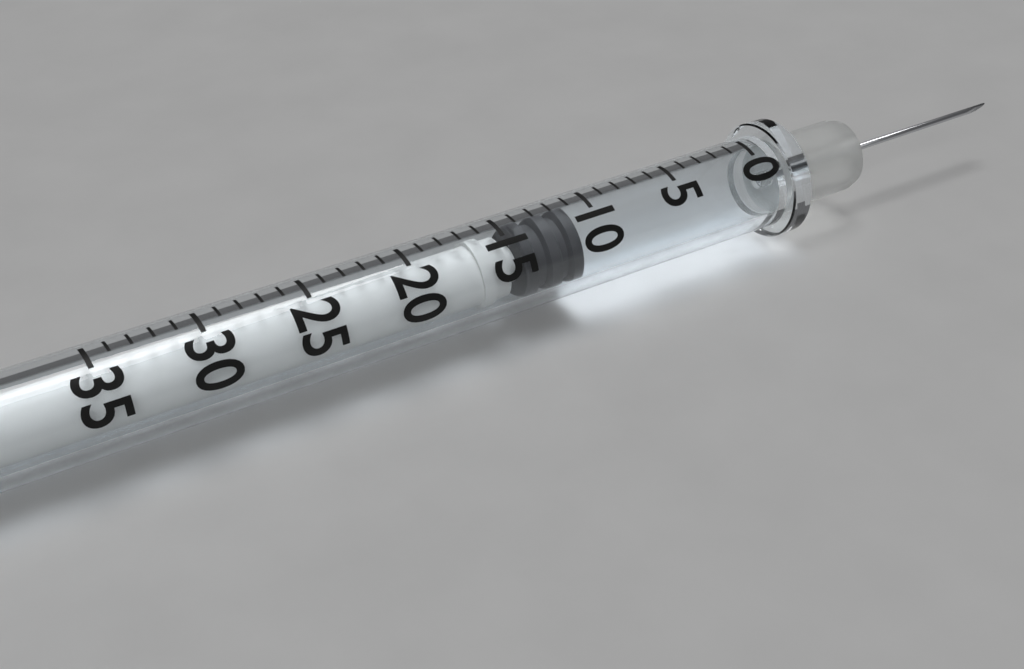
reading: 11 (no unit)
